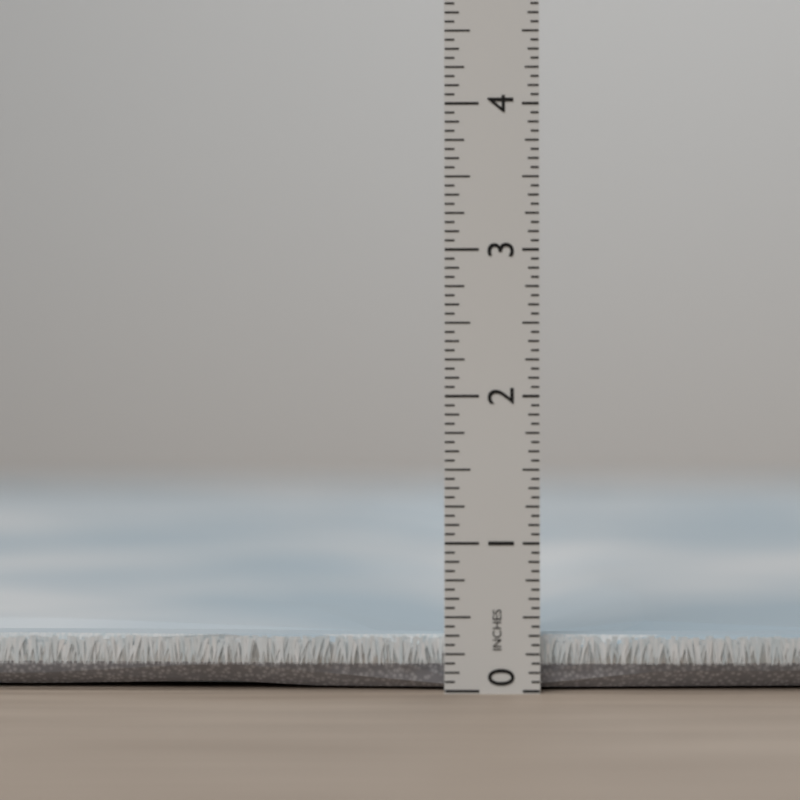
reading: 0.3750 in
